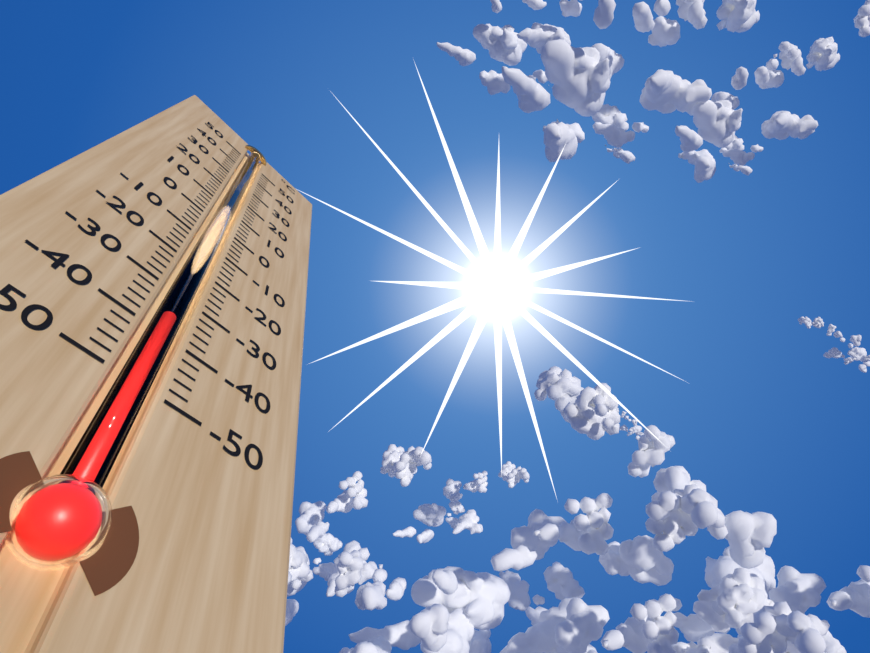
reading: -36 °C
